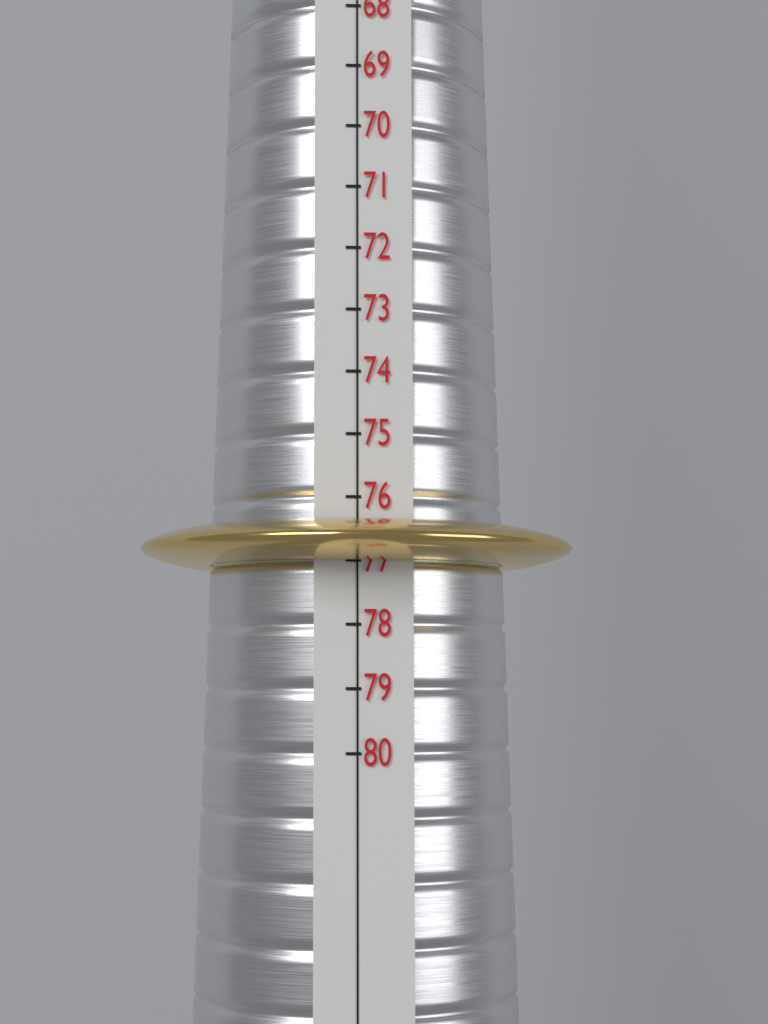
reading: 77 (no unit)
